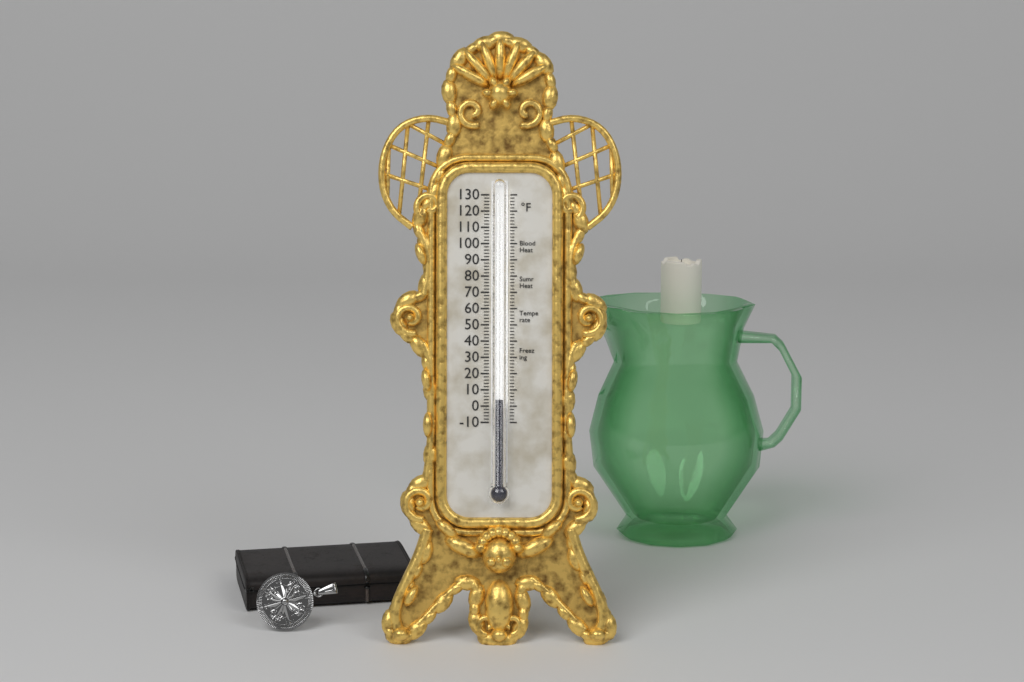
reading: 4 °F
